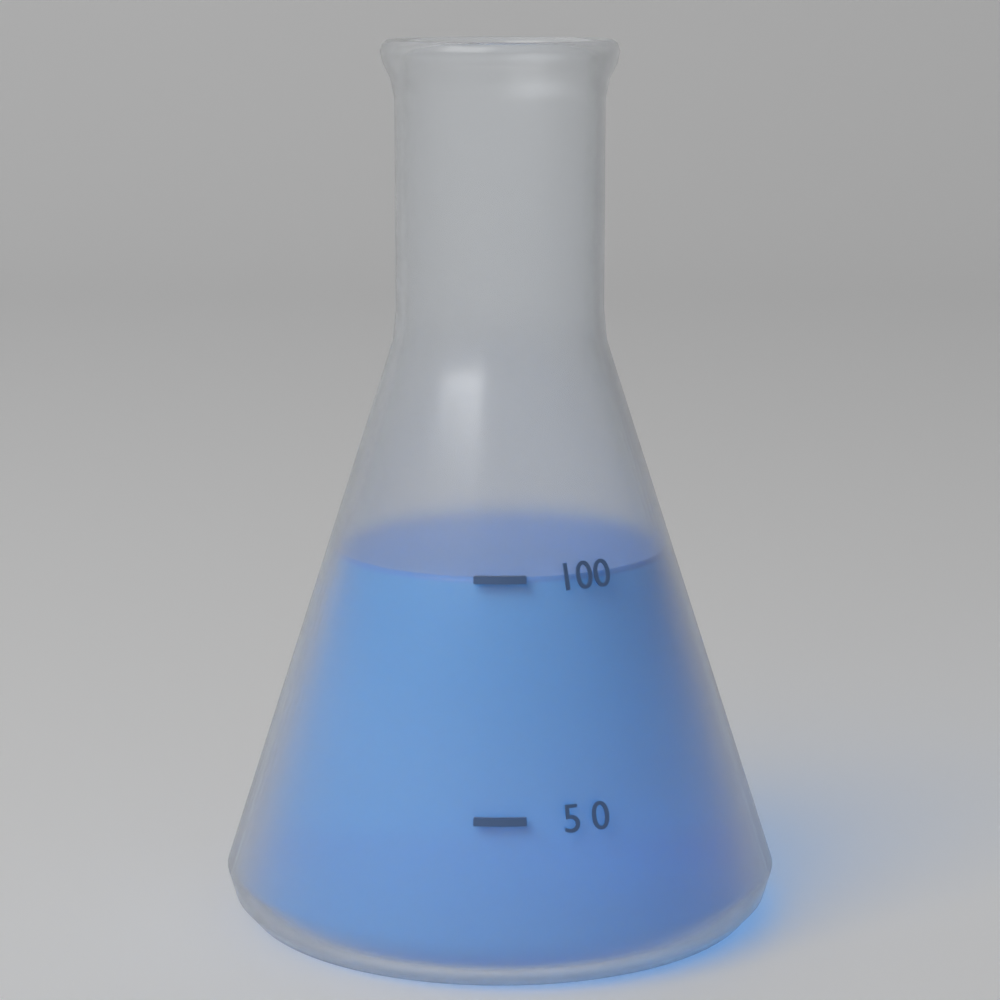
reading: 100 (no unit)
